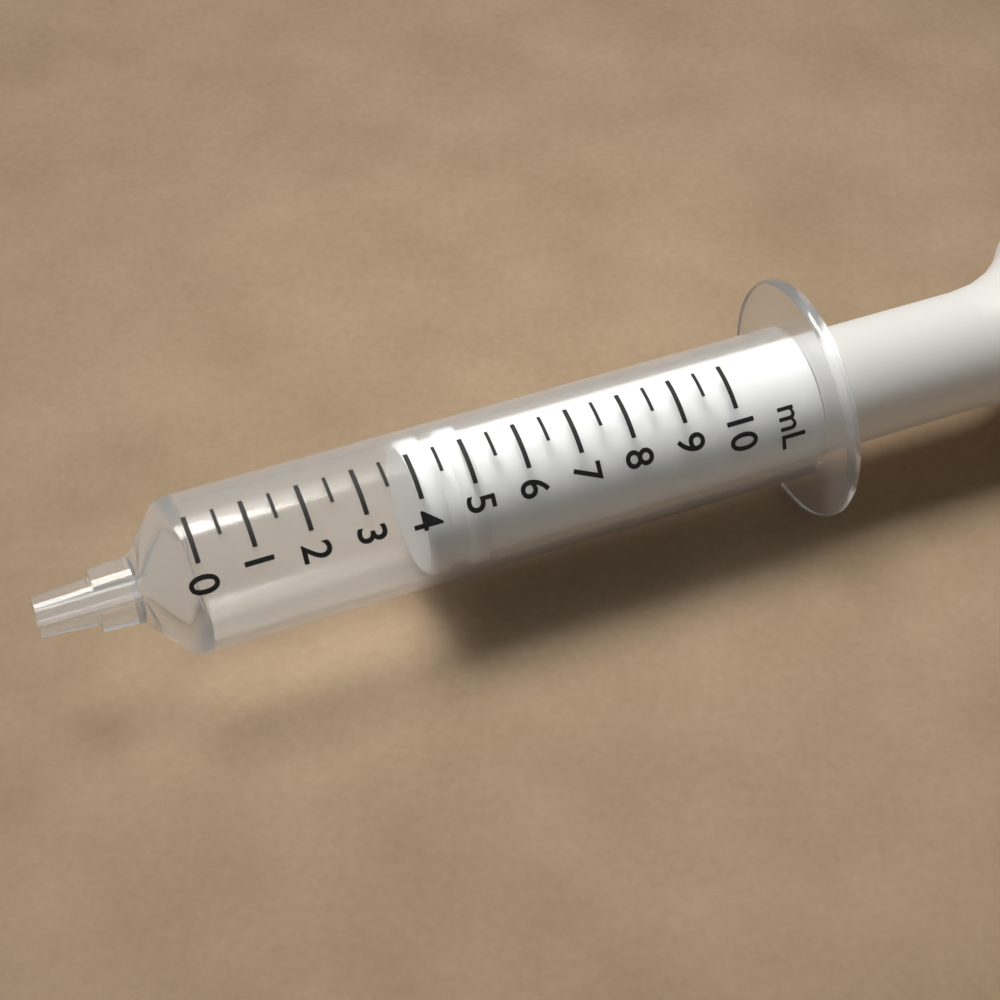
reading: 4.0 mL
